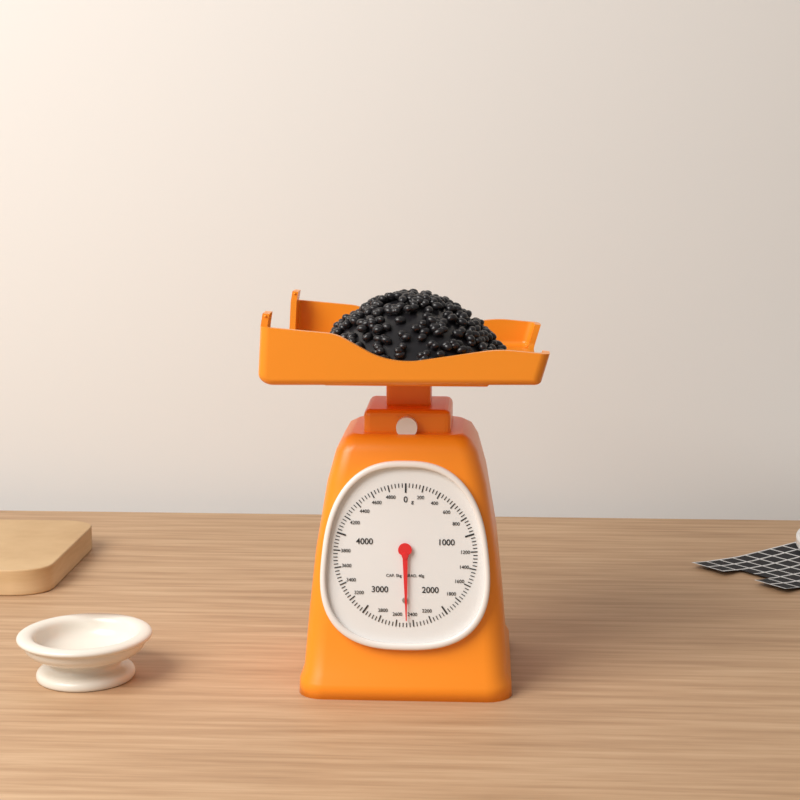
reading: 2480 g
